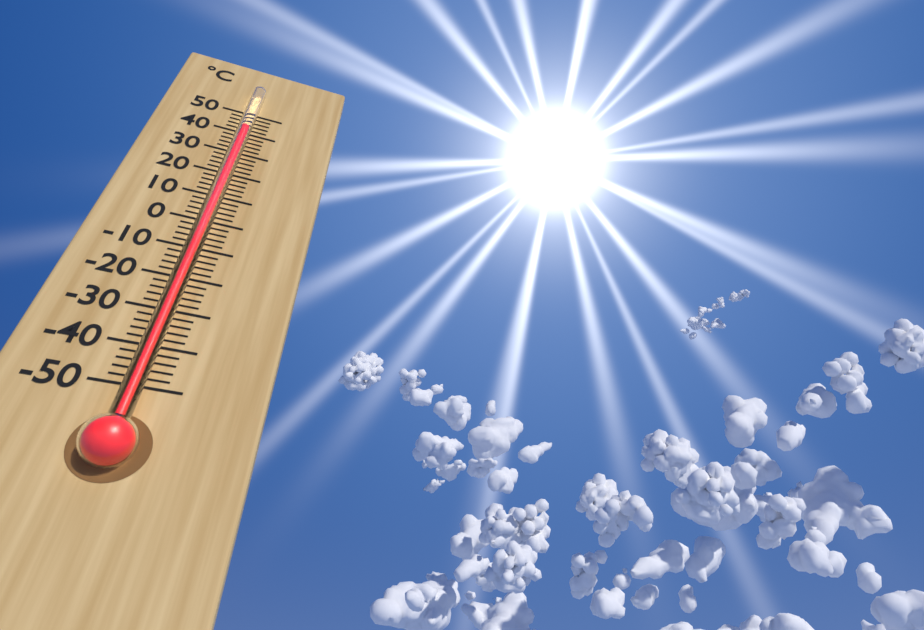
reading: 40 °C
